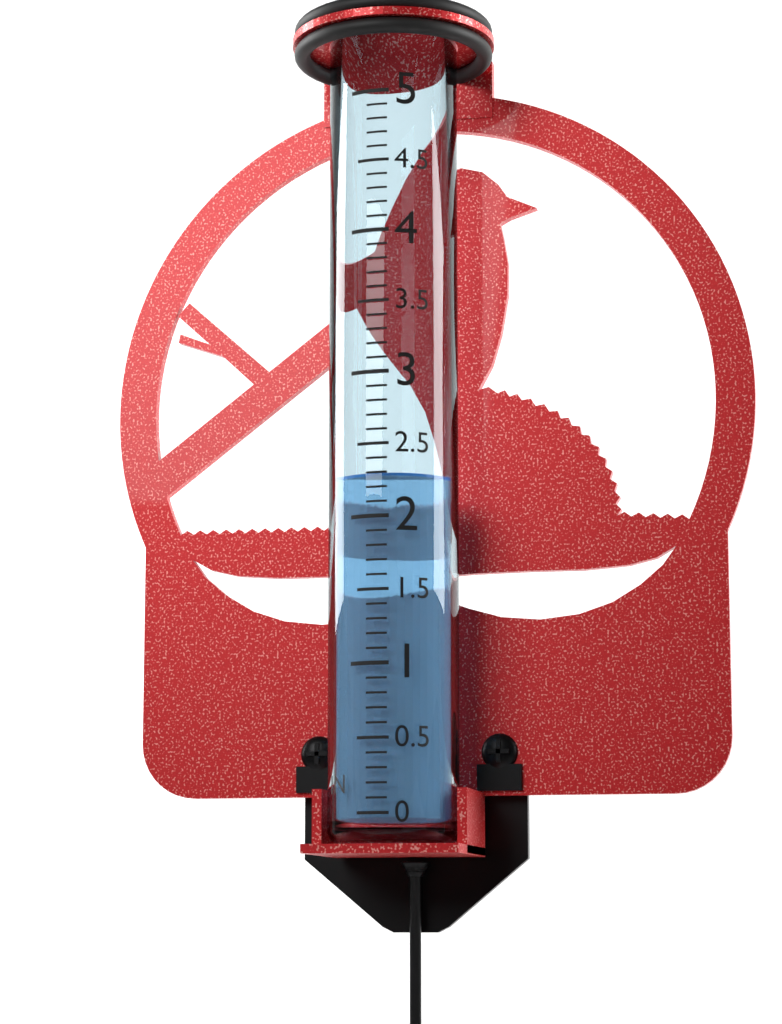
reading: 2.3 in
